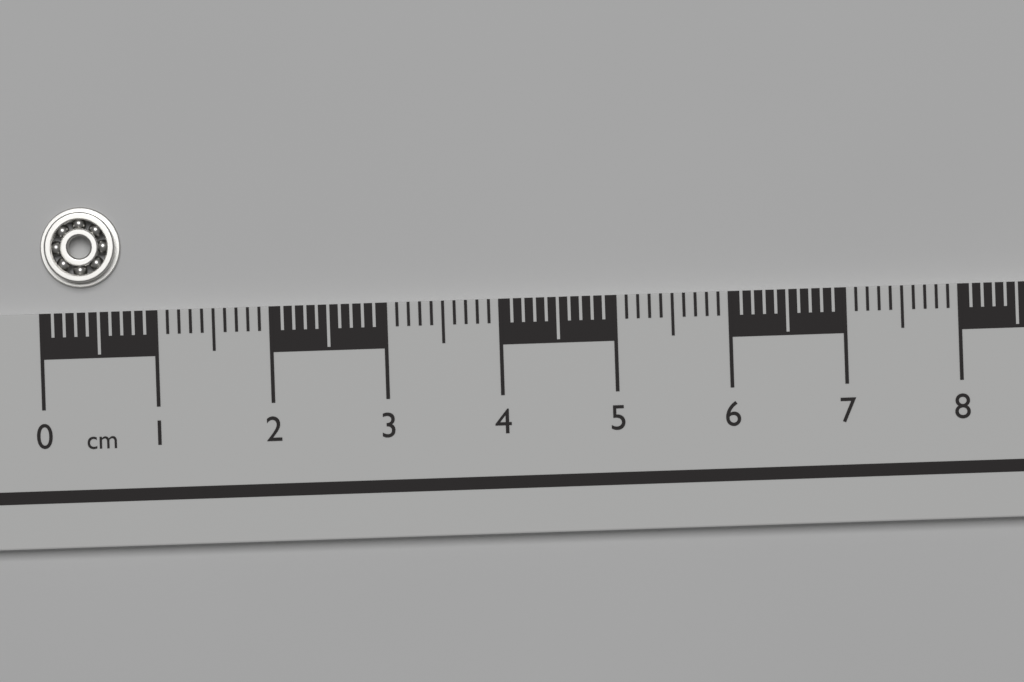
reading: 0.7 cm
